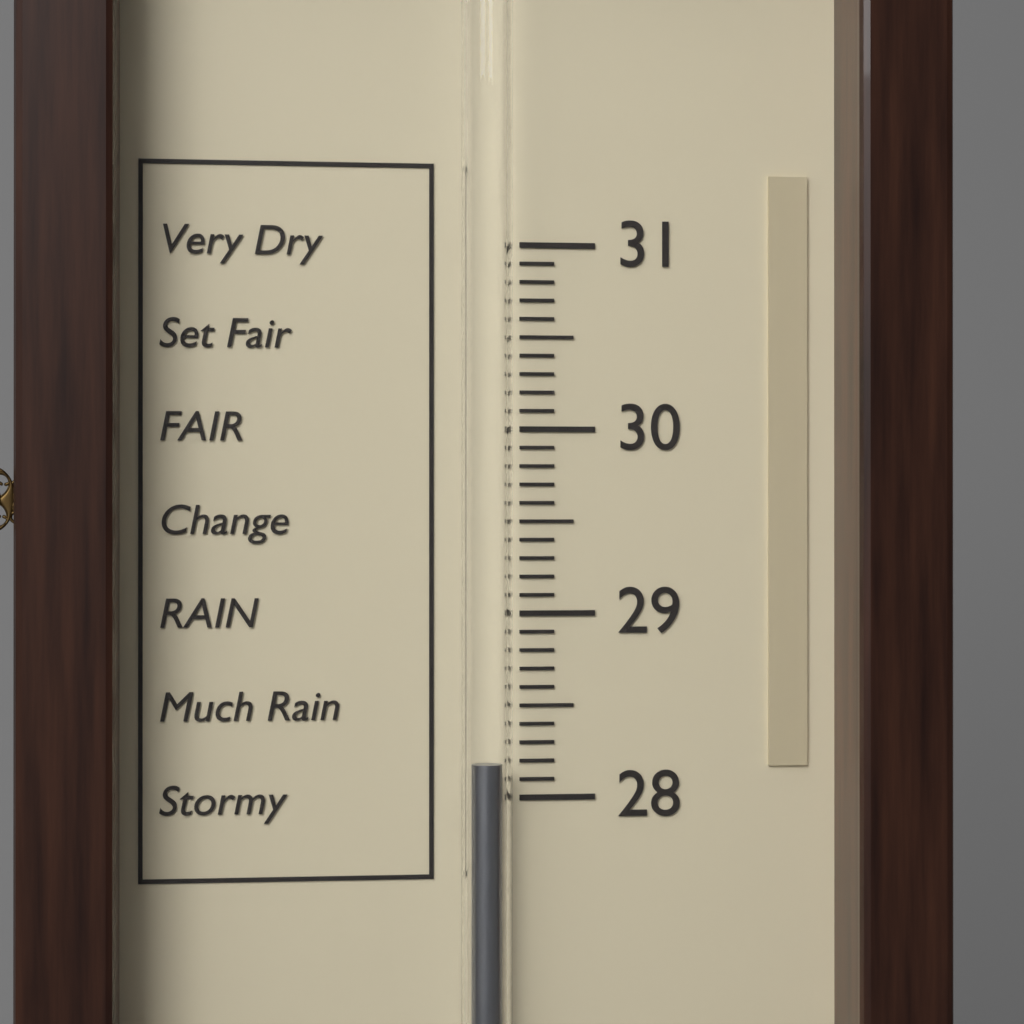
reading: 28.2 (no unit)
